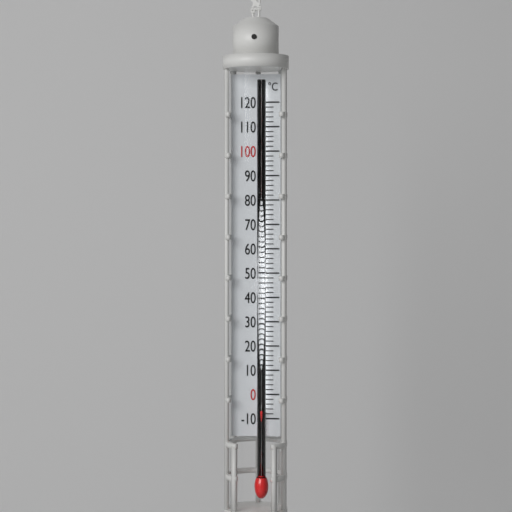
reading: -6 °C
